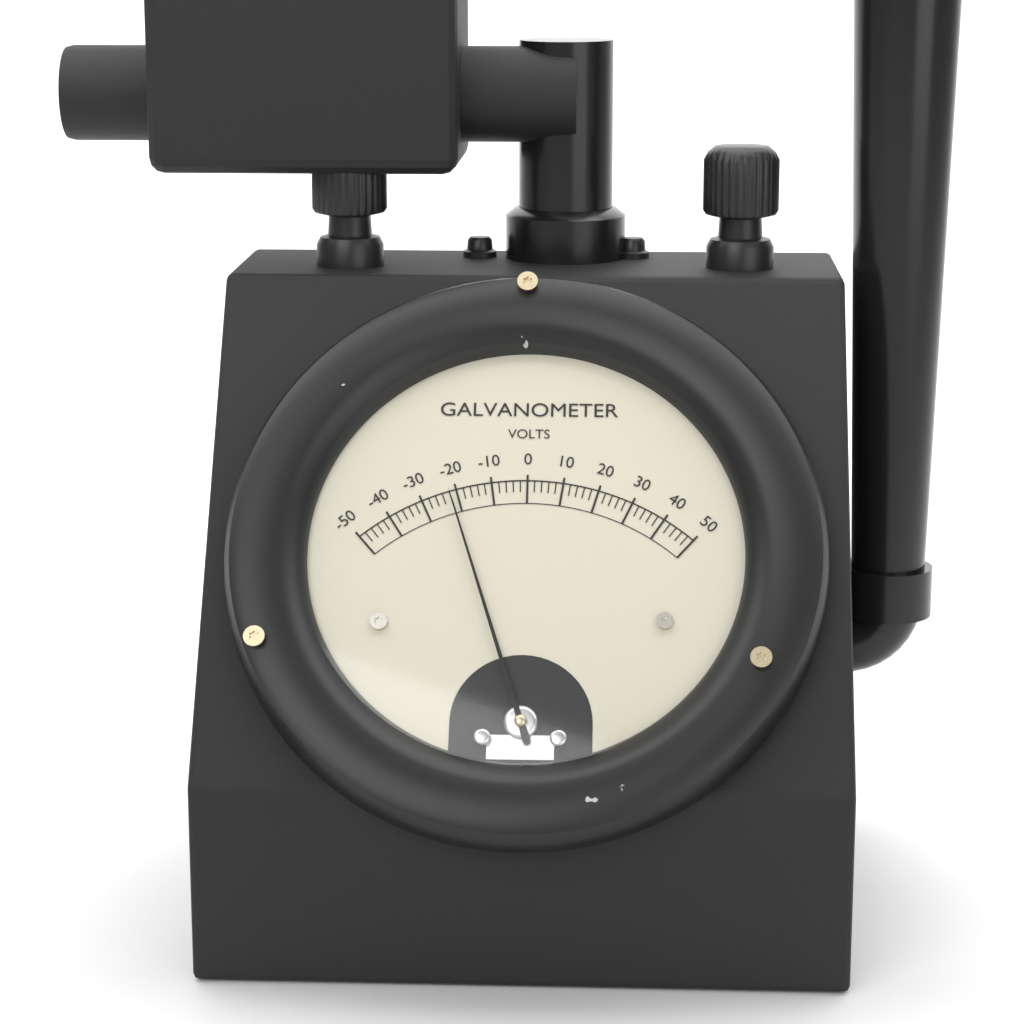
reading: -22 V
